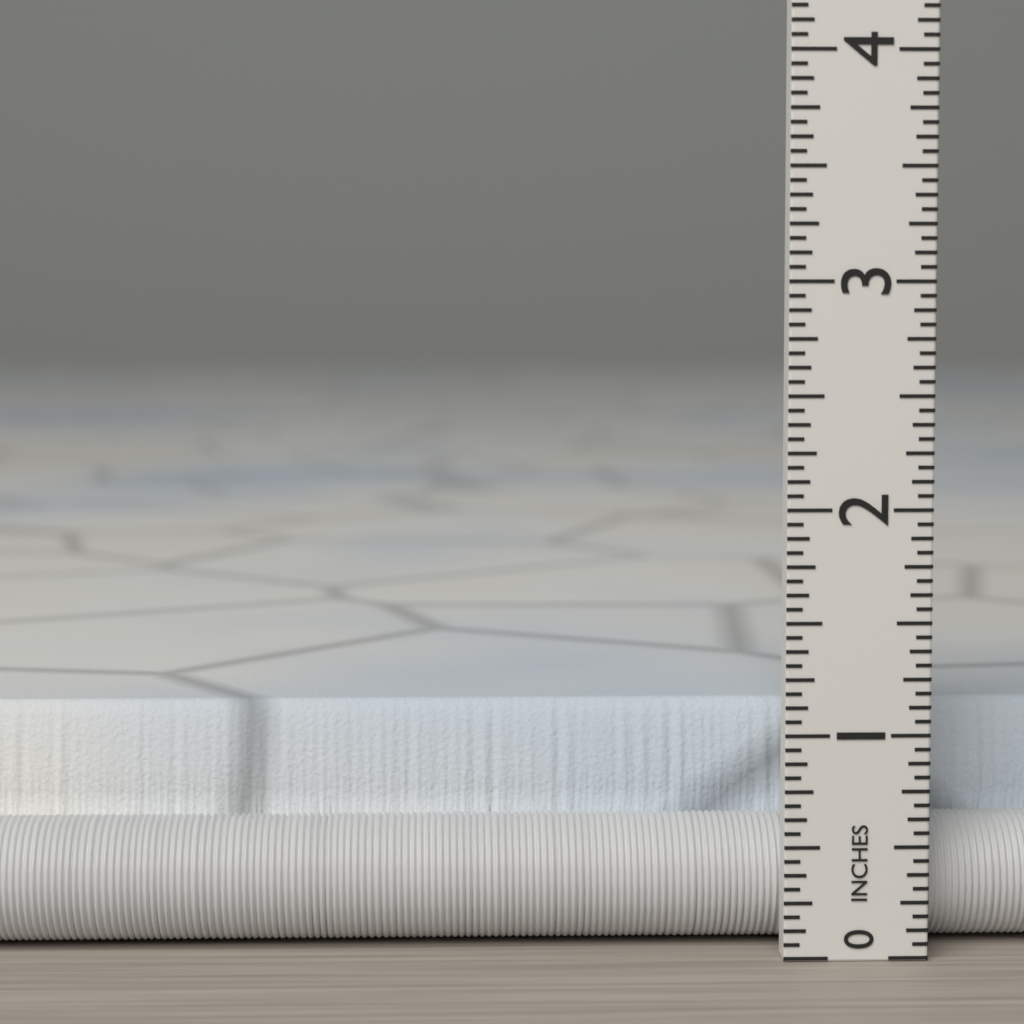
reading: 1.0625 in
